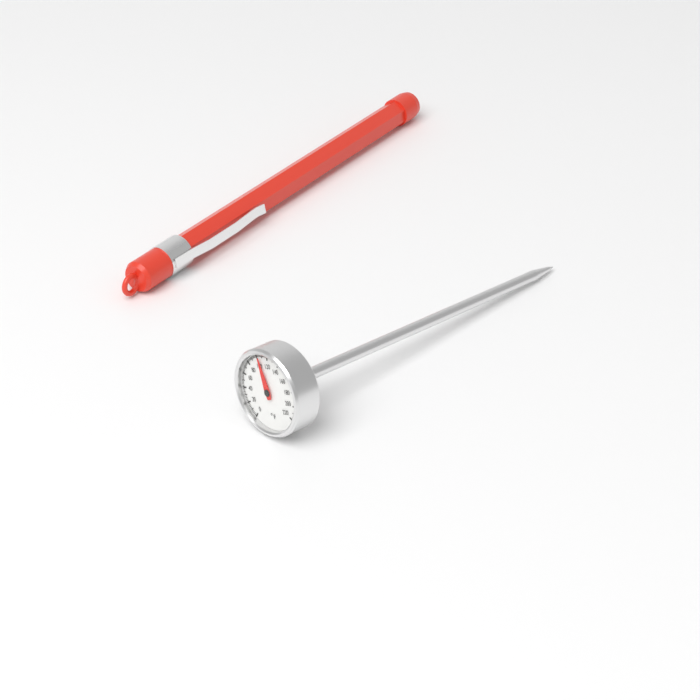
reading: 104 °F
